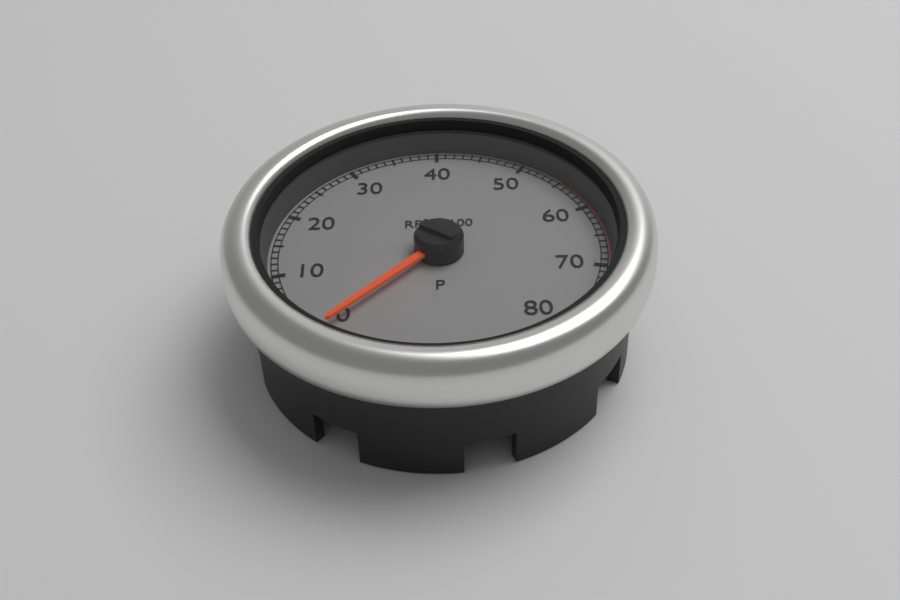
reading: 0 RPM
